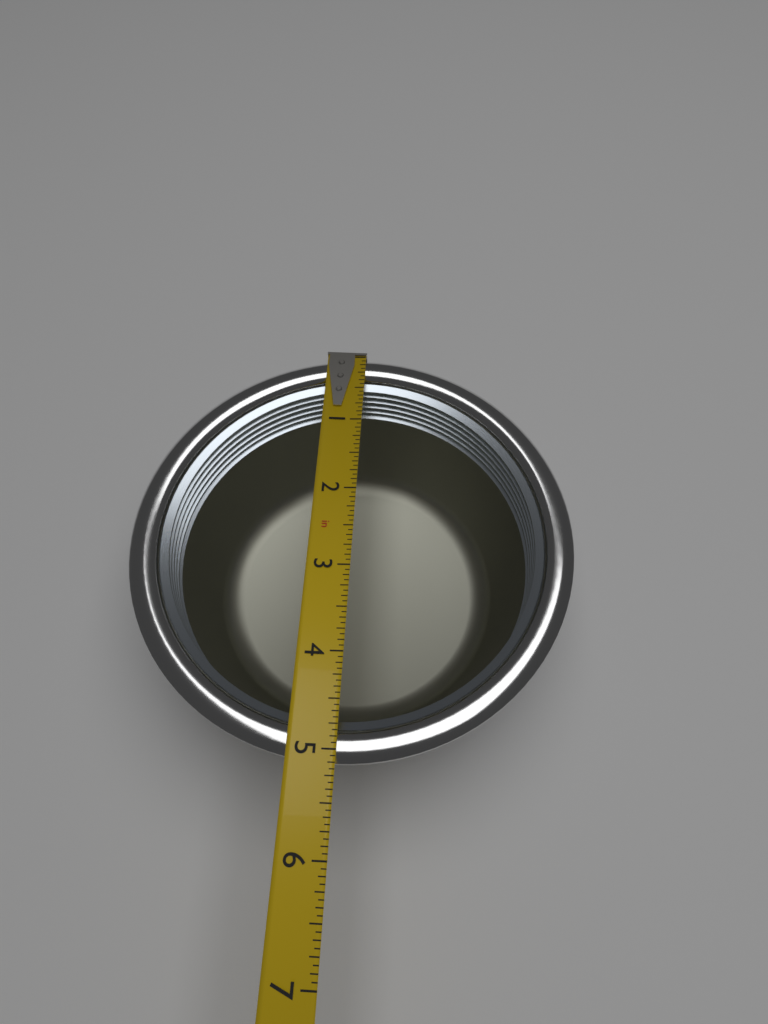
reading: 5.1250 in
